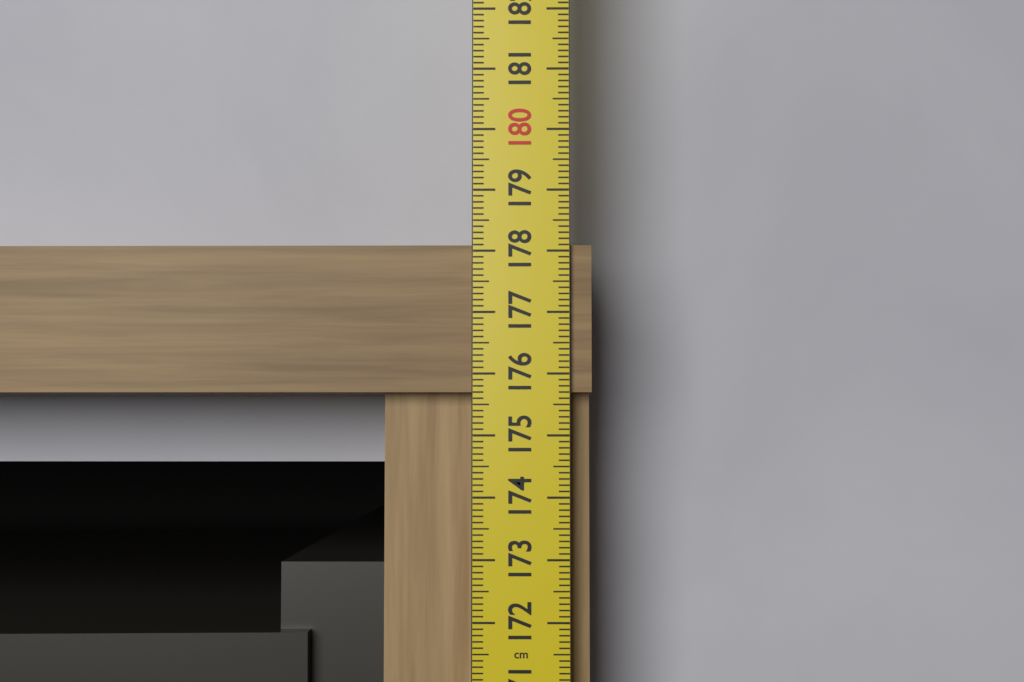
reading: 178.1 cm
